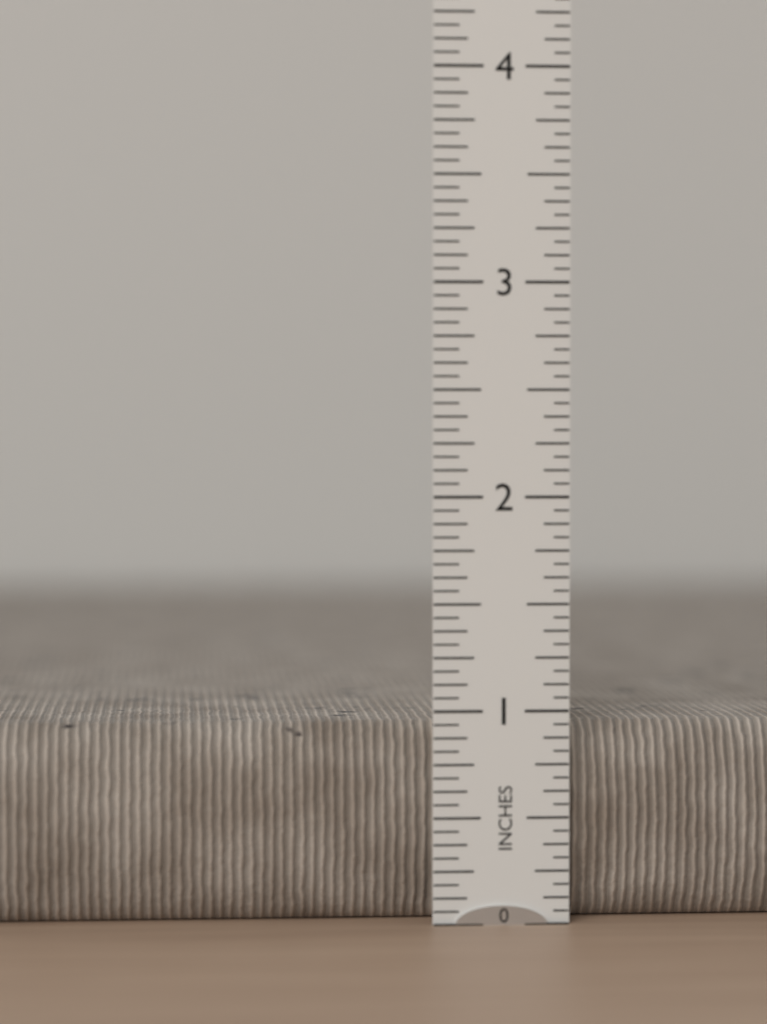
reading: 0.9375 in
